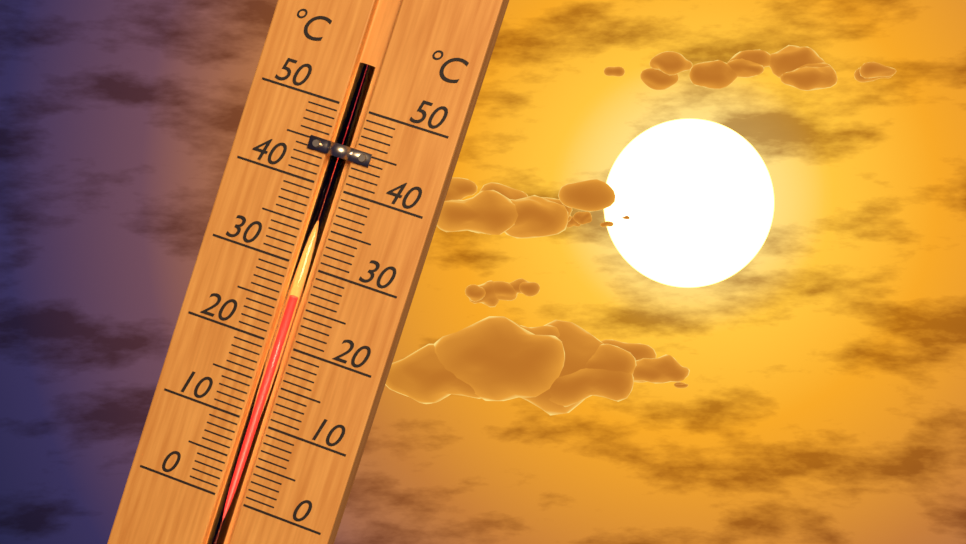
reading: 26 °C
